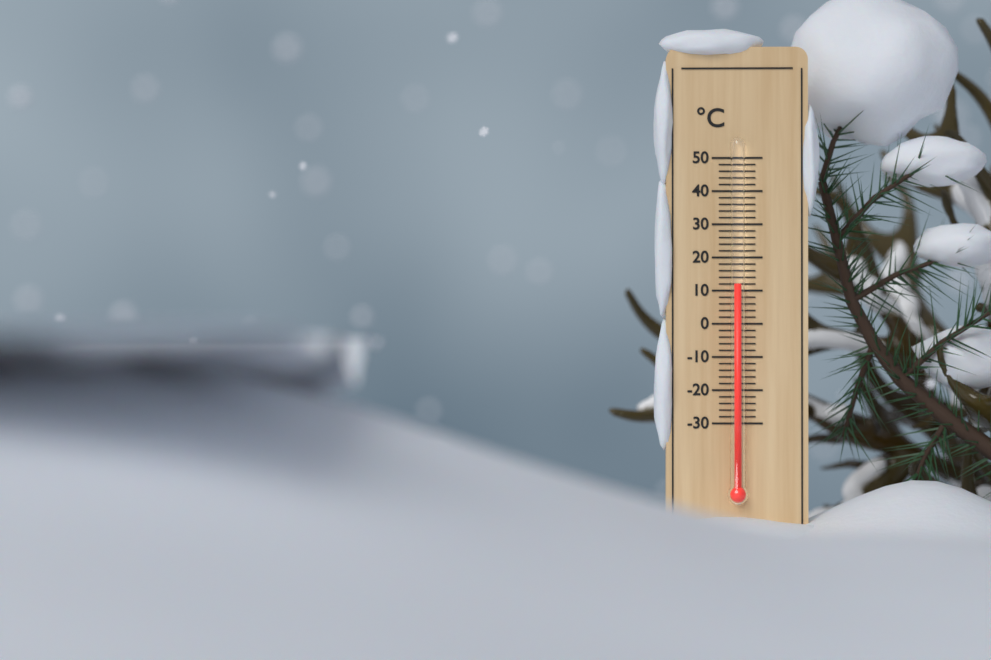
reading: 12 °C
